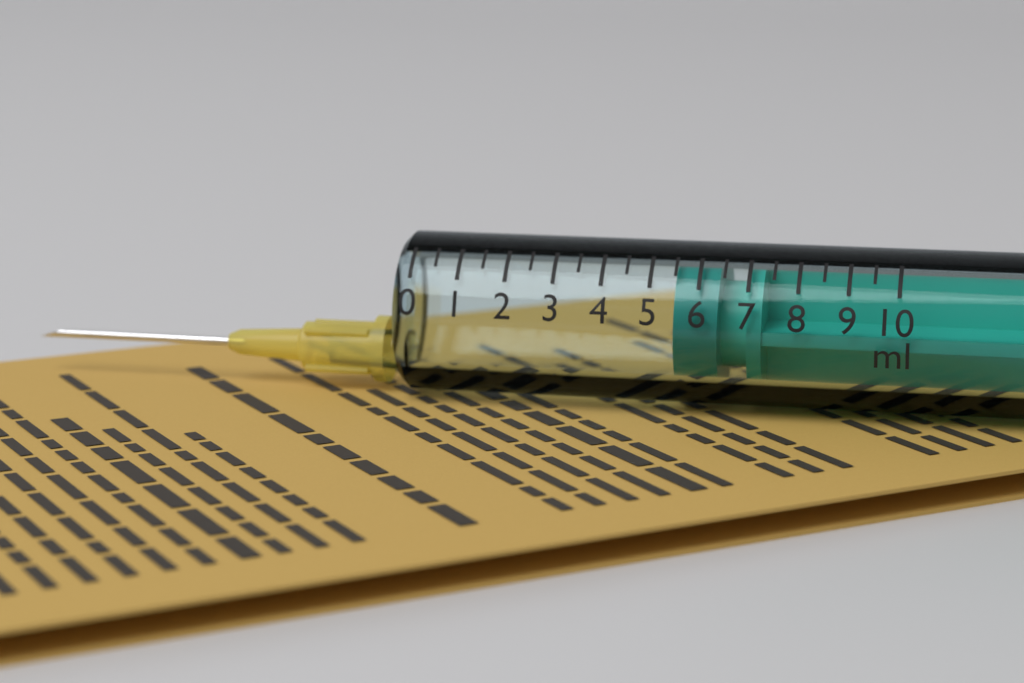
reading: 5.5 ml
